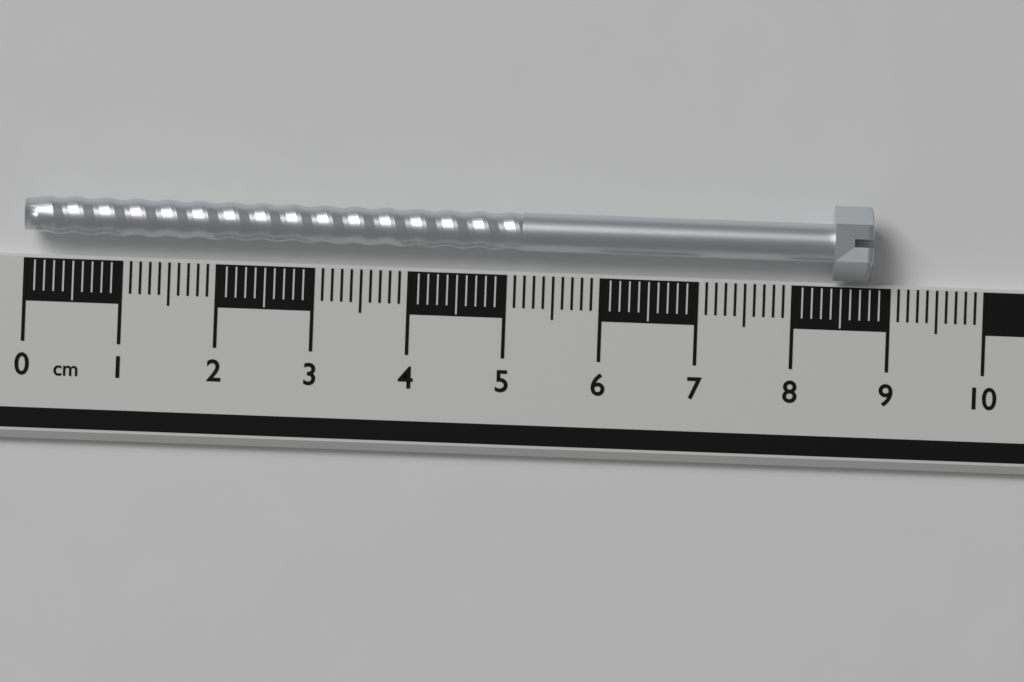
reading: 8.8 cm
